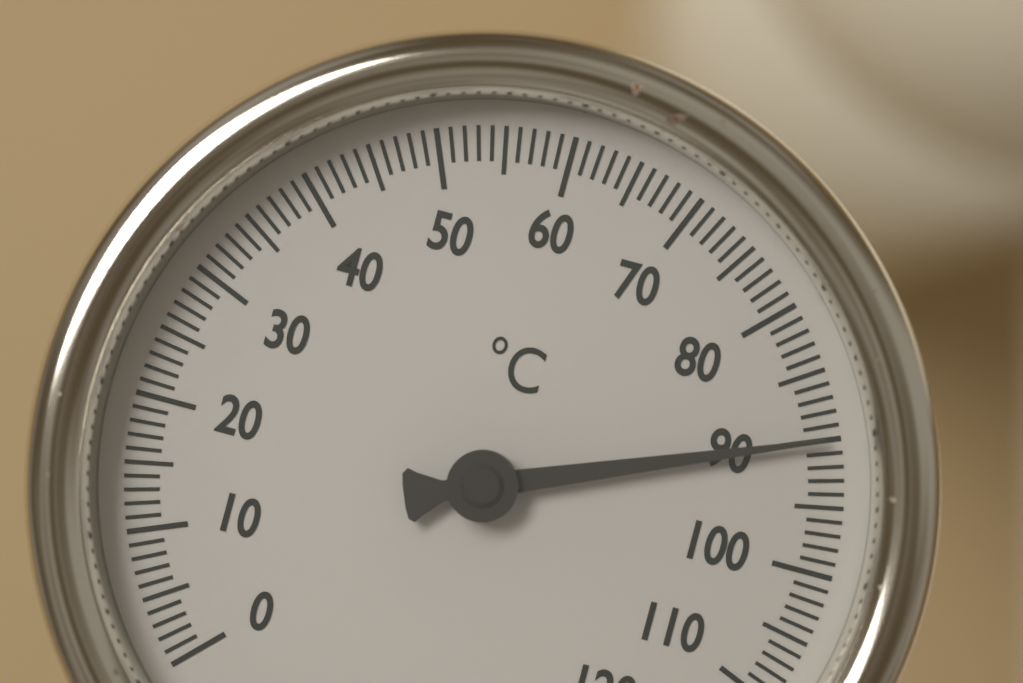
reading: 90 °C
